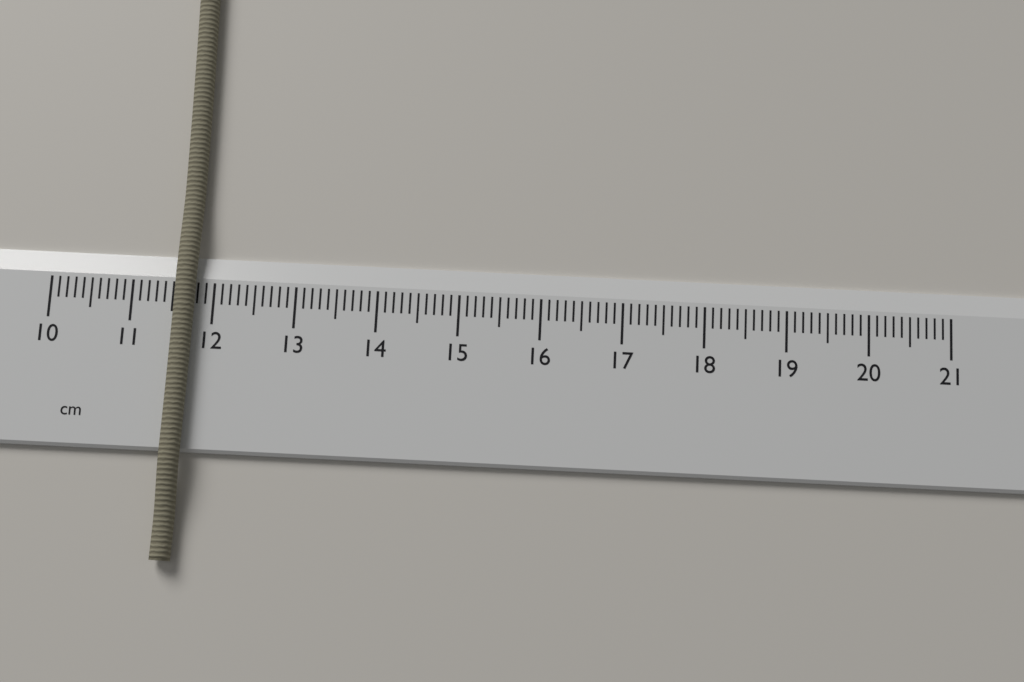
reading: 11.8 cm
